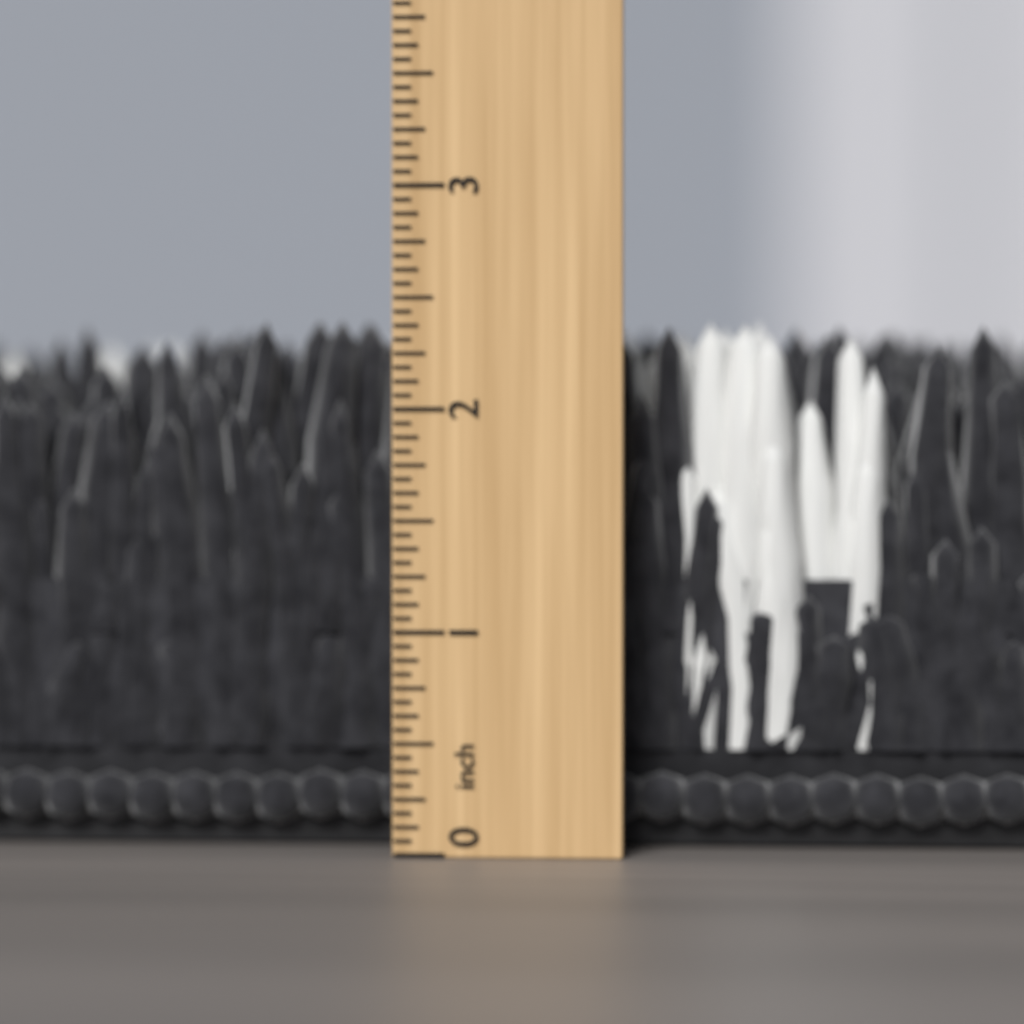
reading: 2.4375 inch
